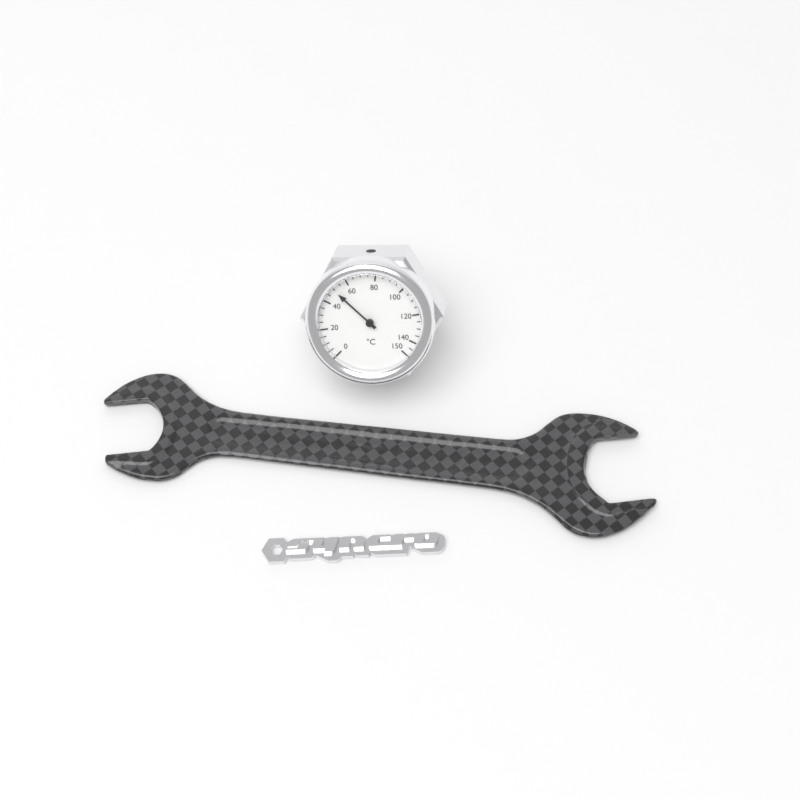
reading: 50 °C
